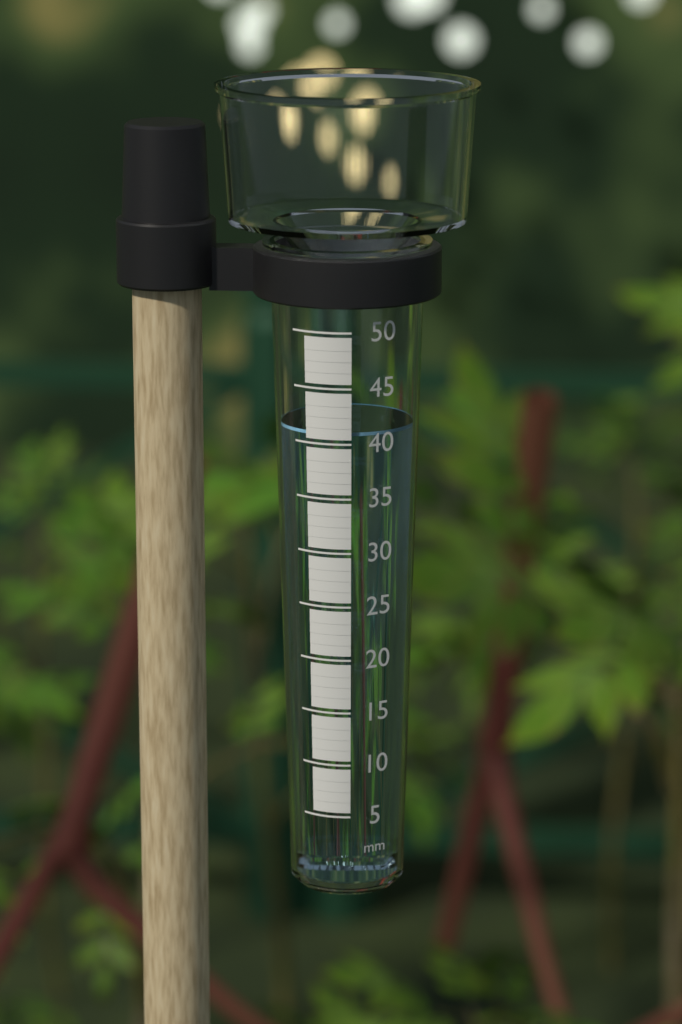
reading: 41 mm
